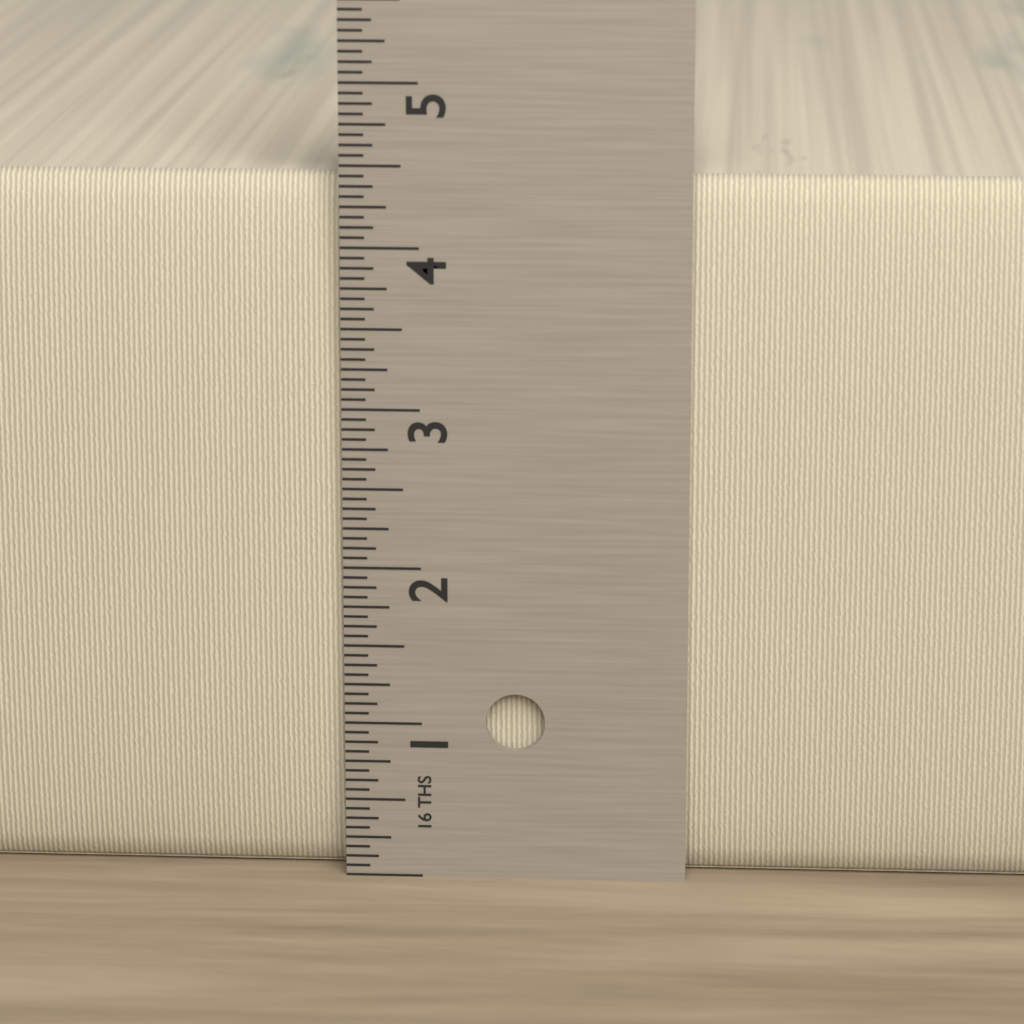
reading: 4.4375 in
